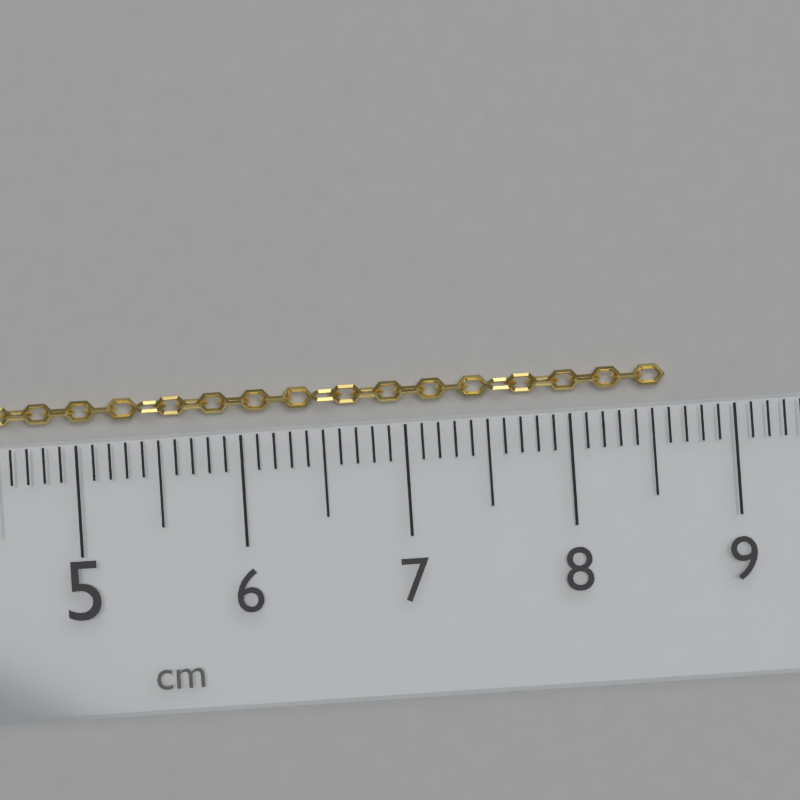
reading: 8.6 cm
